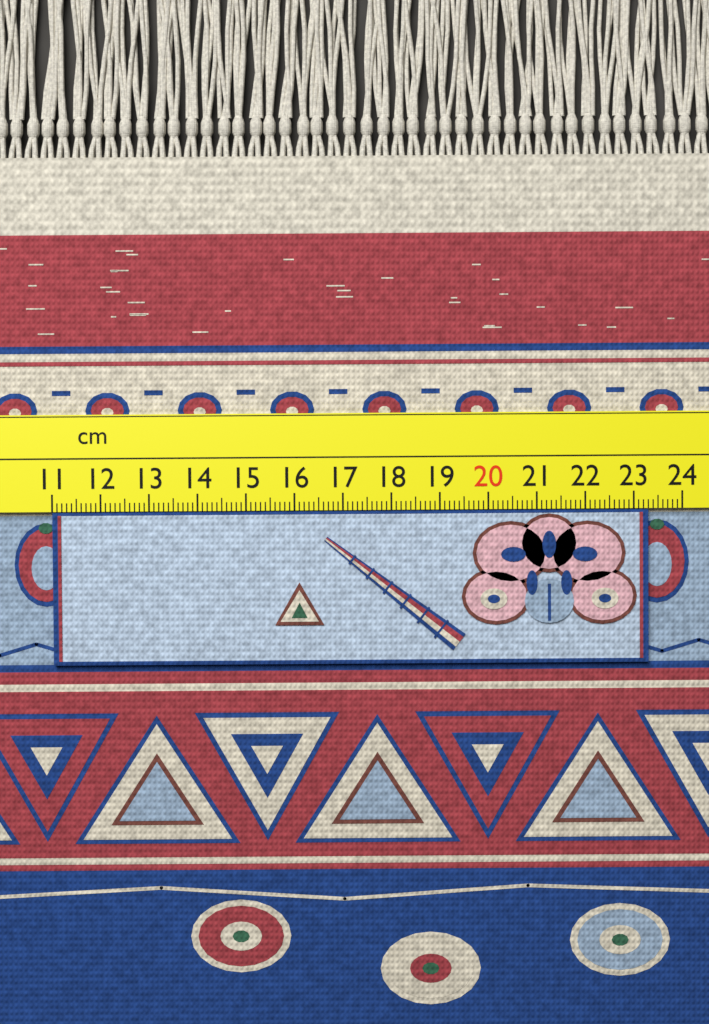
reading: 23.3 cm
